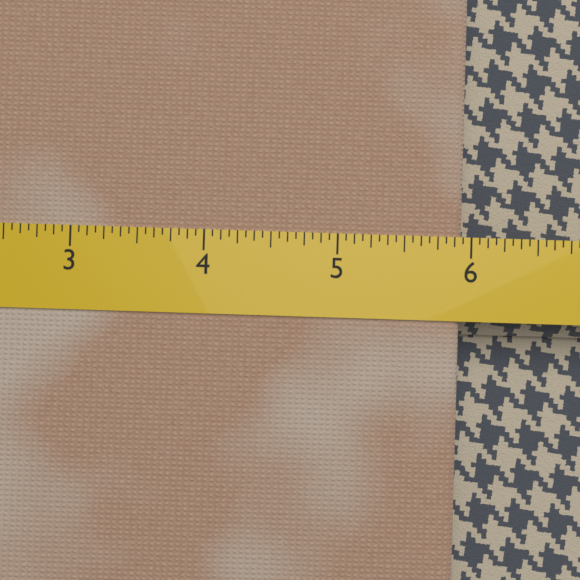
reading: 5.9375 (no unit)
